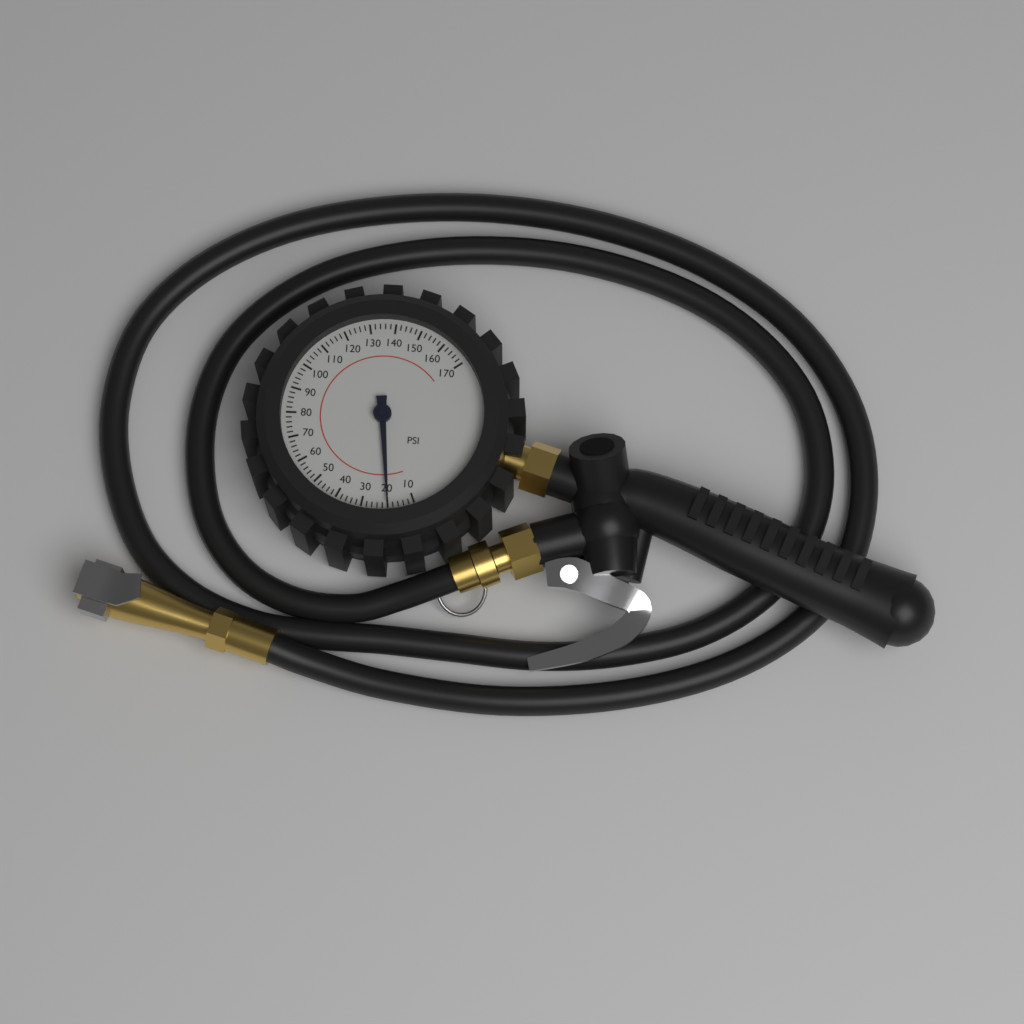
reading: 20 psi
